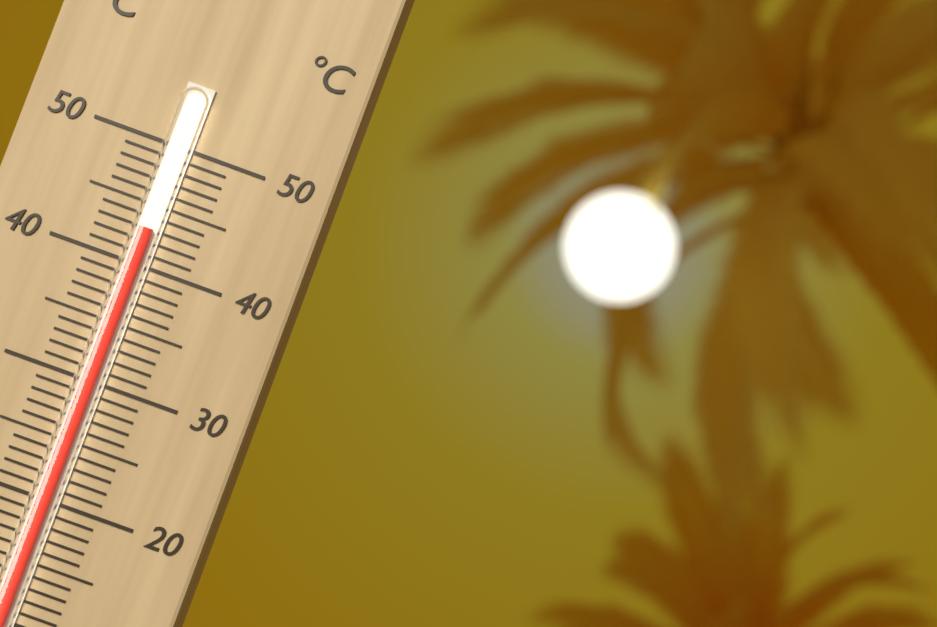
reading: 43 °C
